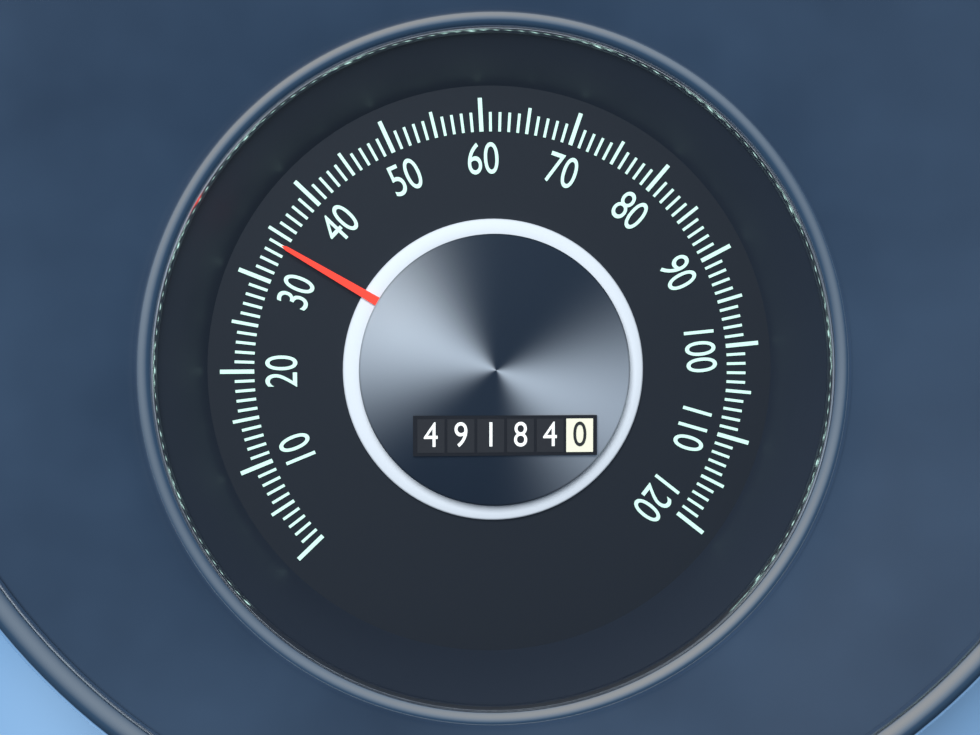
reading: 34 (no unit)
